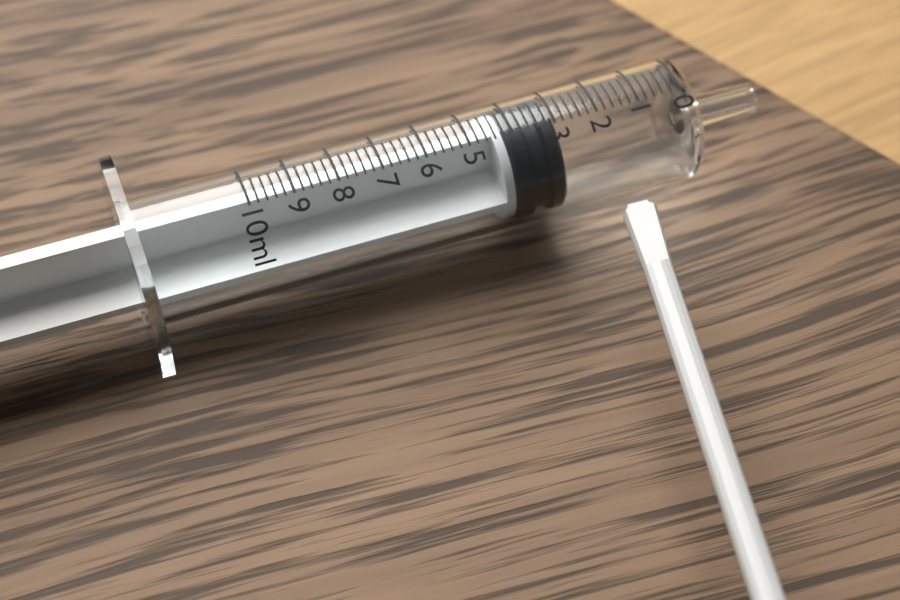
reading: 3.0 ml
